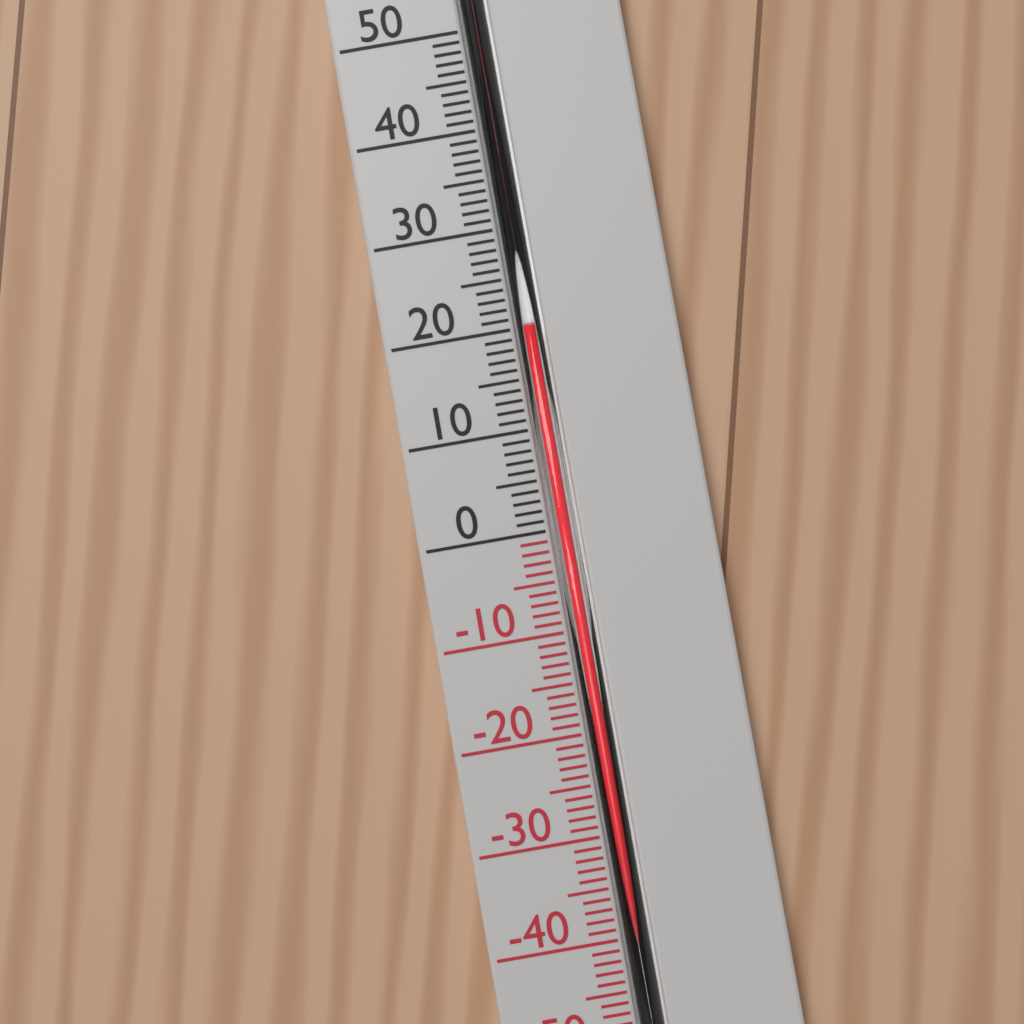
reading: 20 °C
